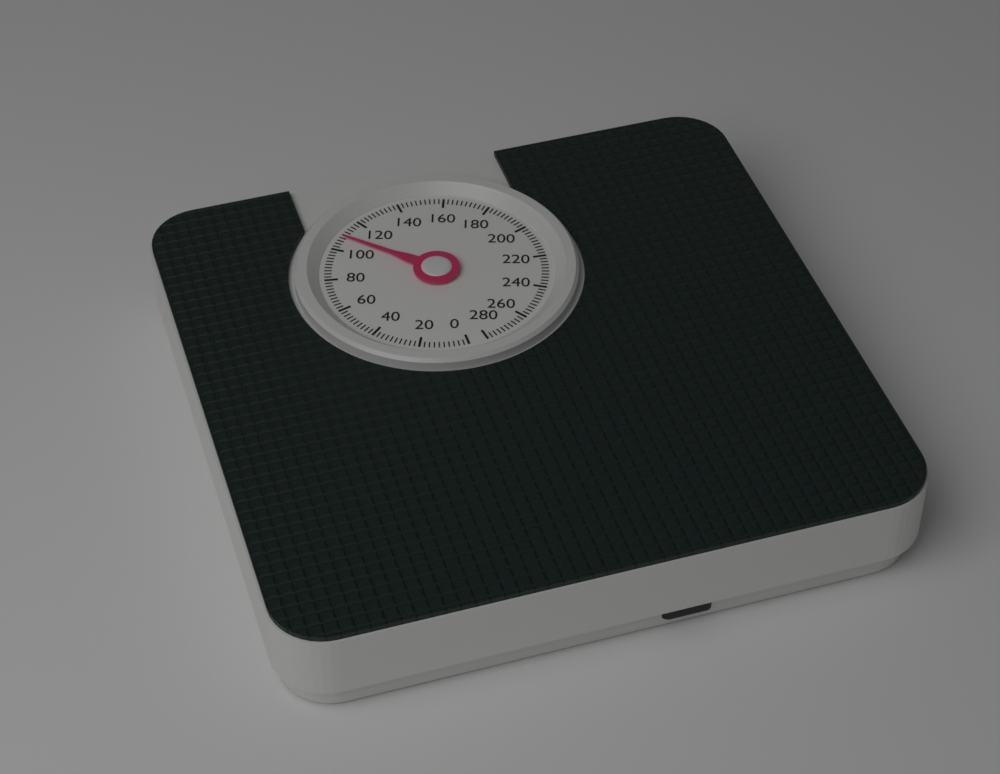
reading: 108 (no unit)
